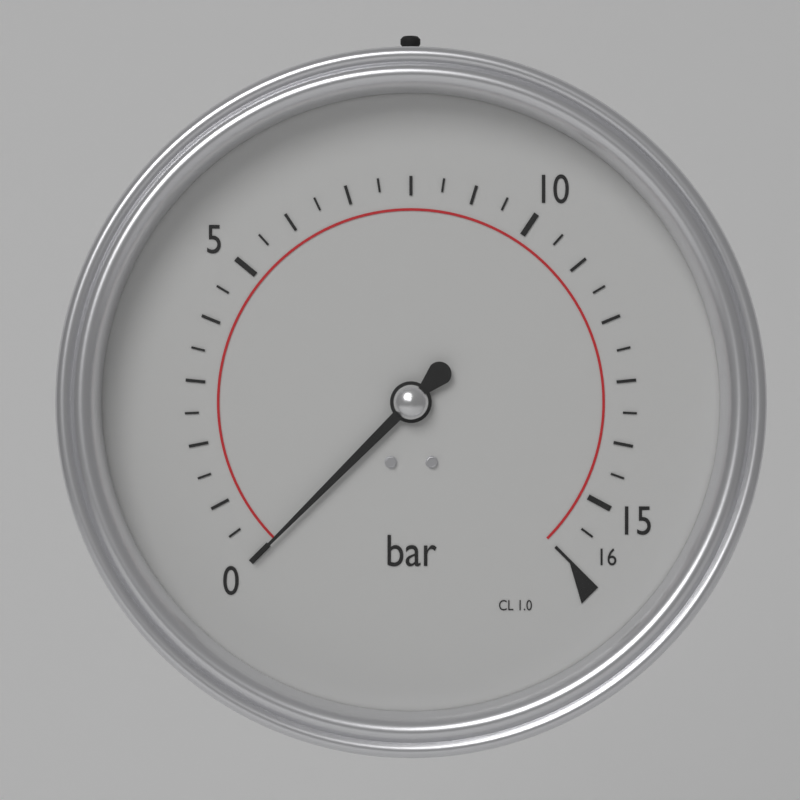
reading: 0.0 bar
